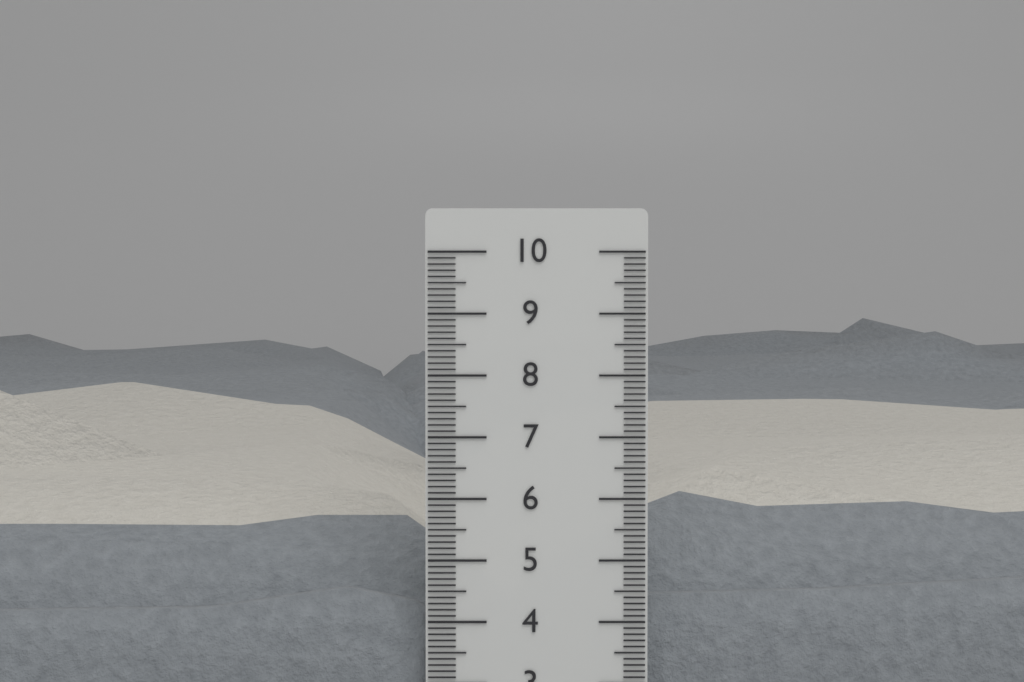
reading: 8.4 cm
